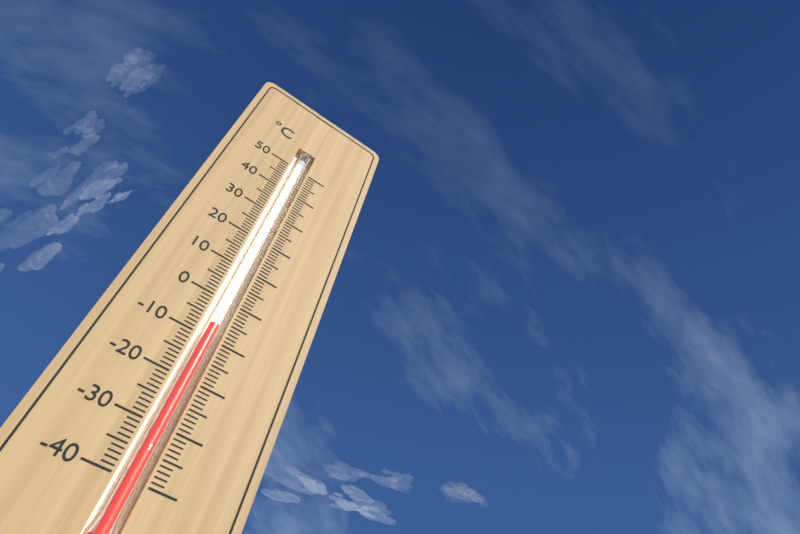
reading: -7 °C
